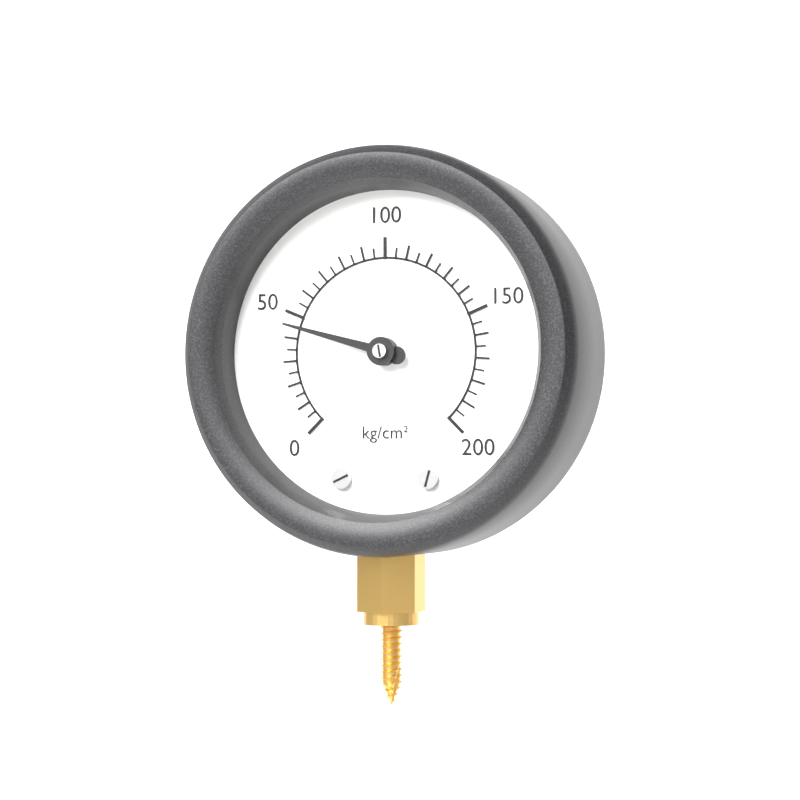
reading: 45 kg/cm²
